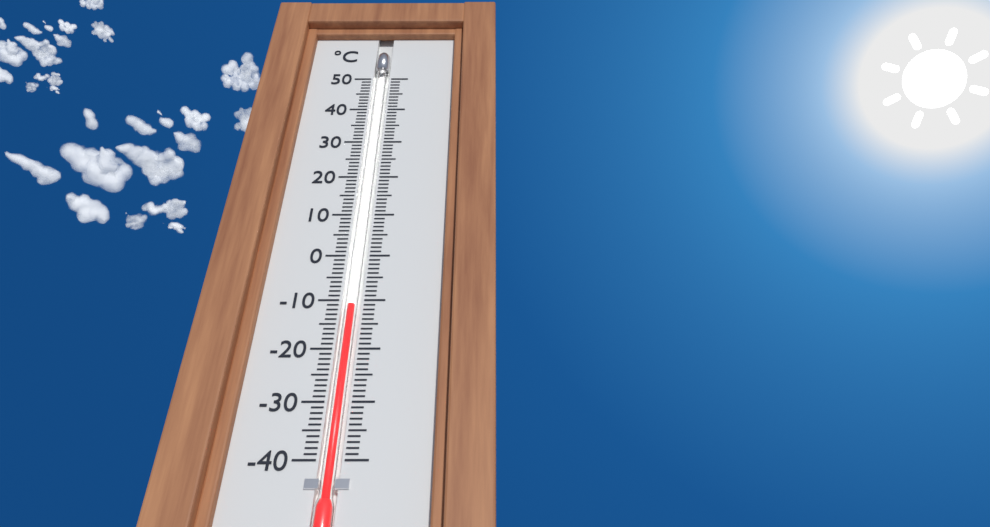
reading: -11 °C
